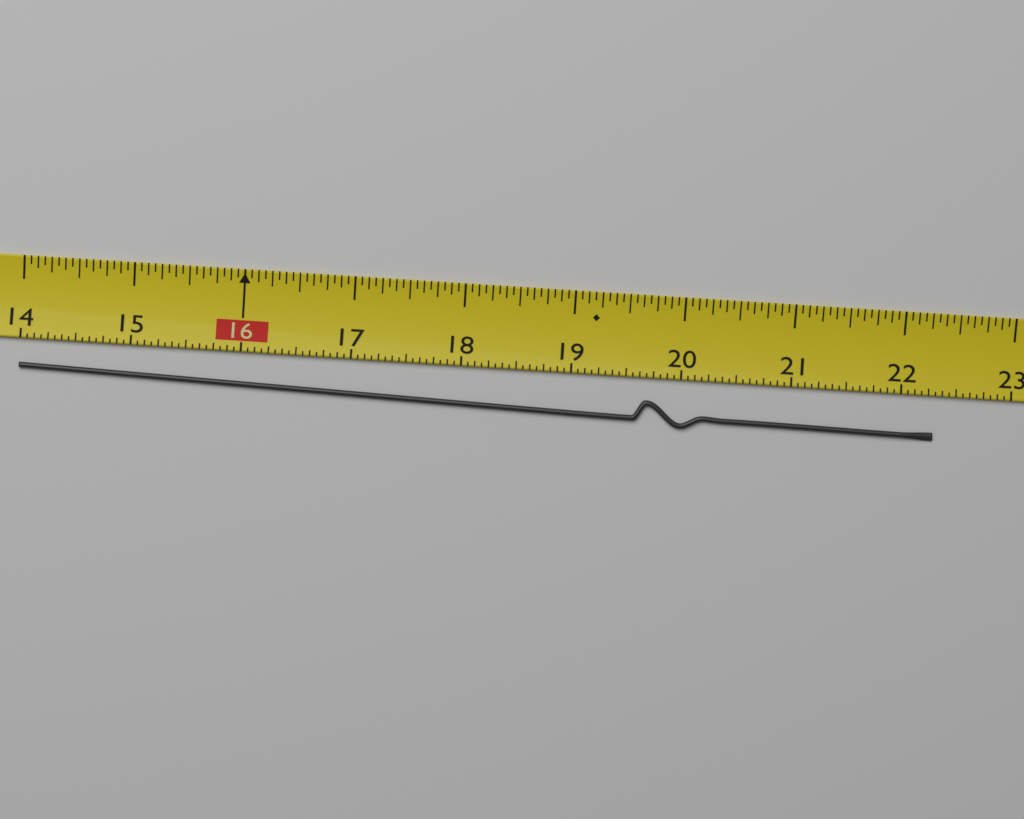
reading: 22.3125 (no unit)
